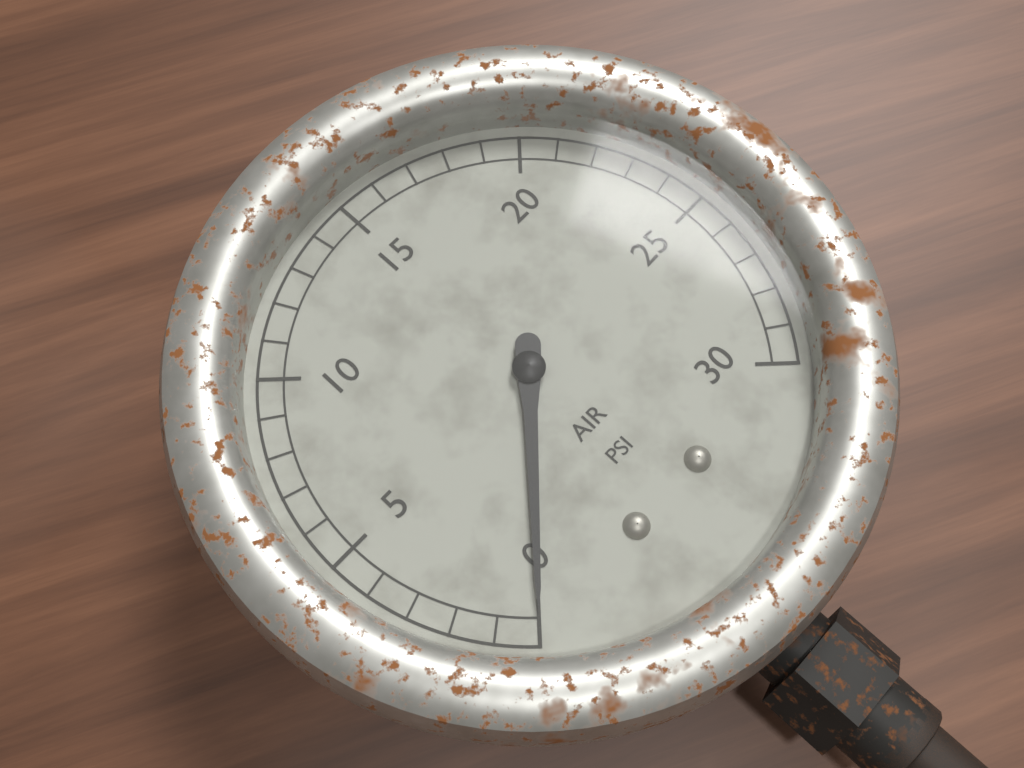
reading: 0 psi
